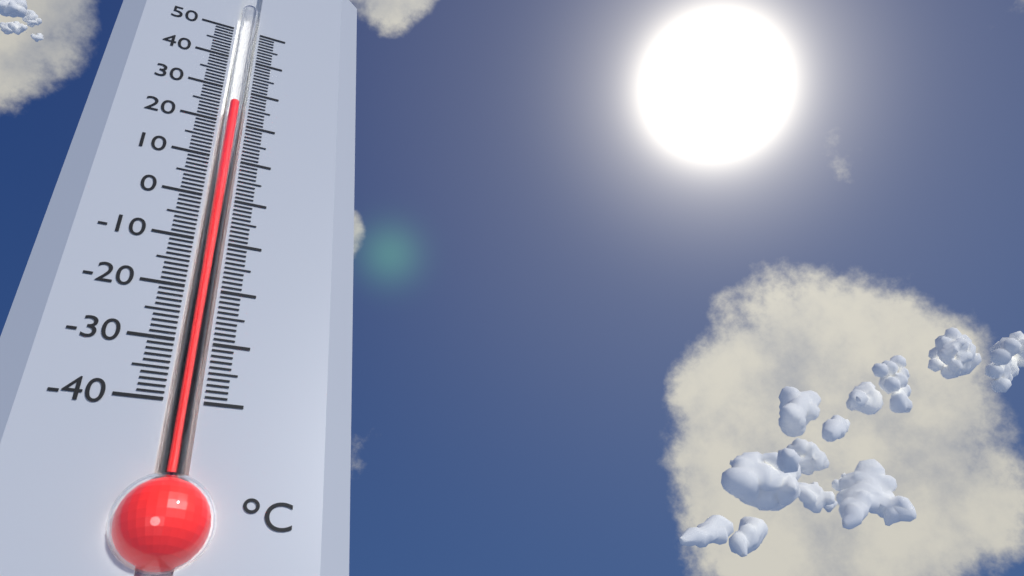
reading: 26 °C
